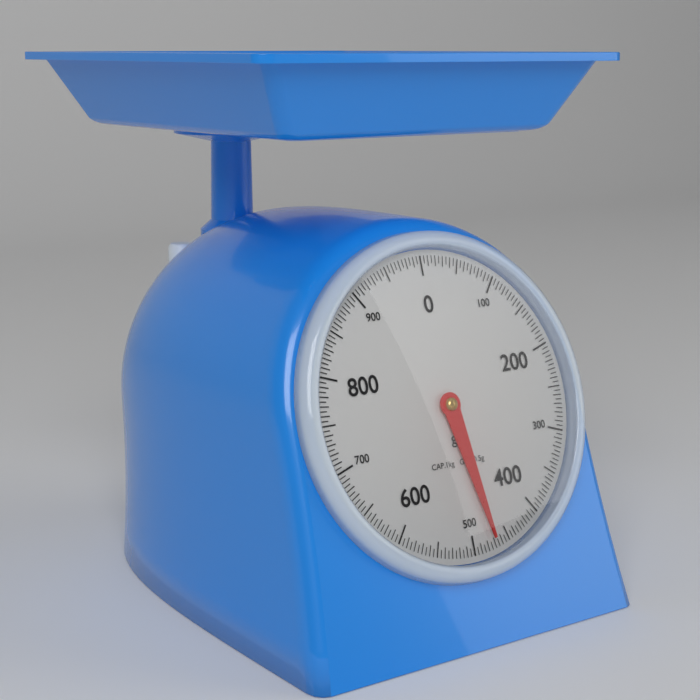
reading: 470 g
